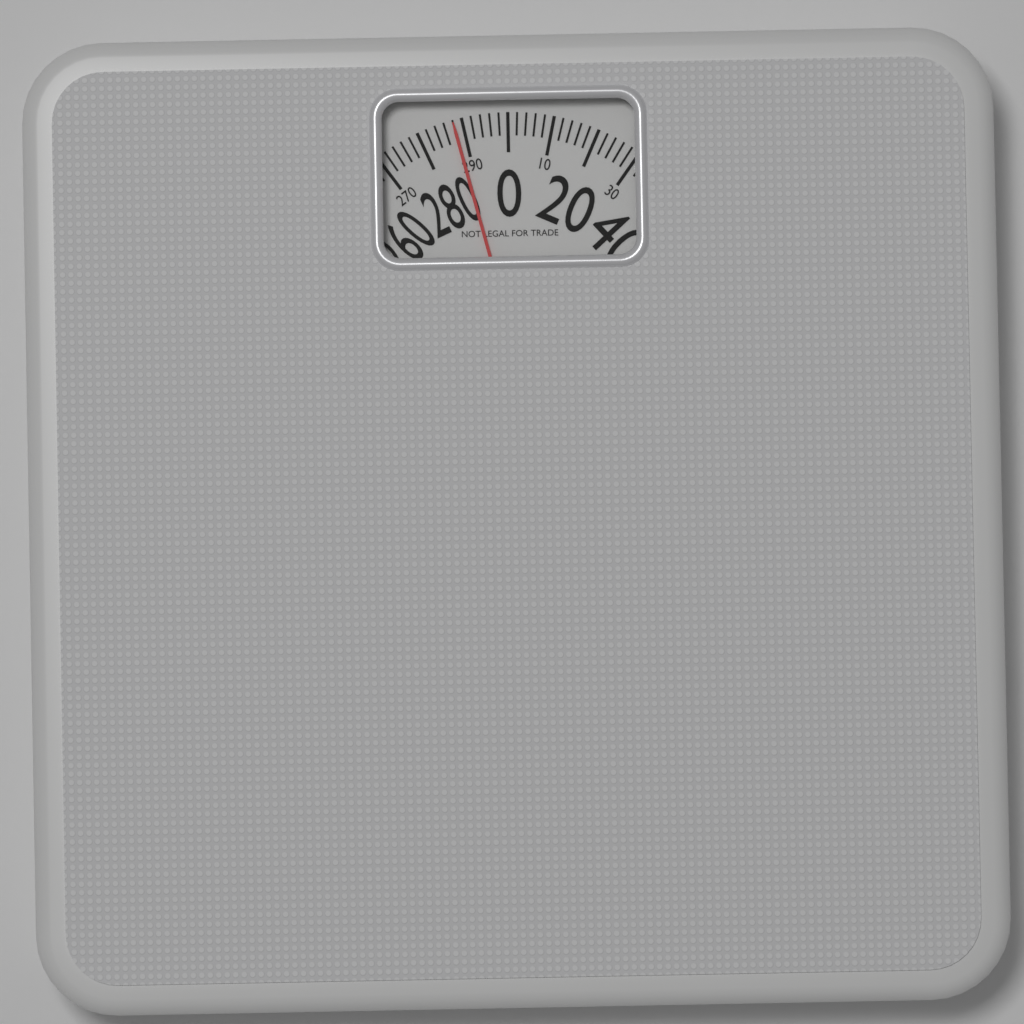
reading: 288 (no unit)
